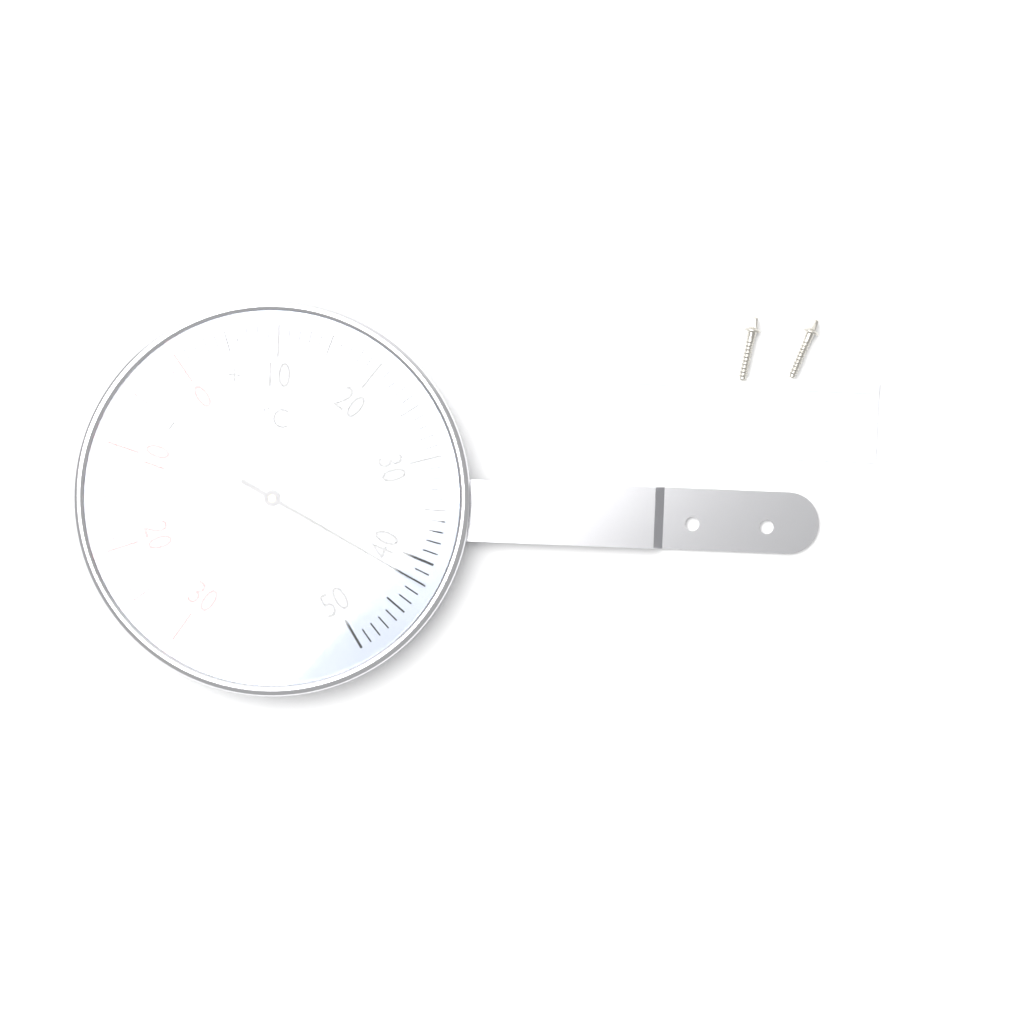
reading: 42 °C
